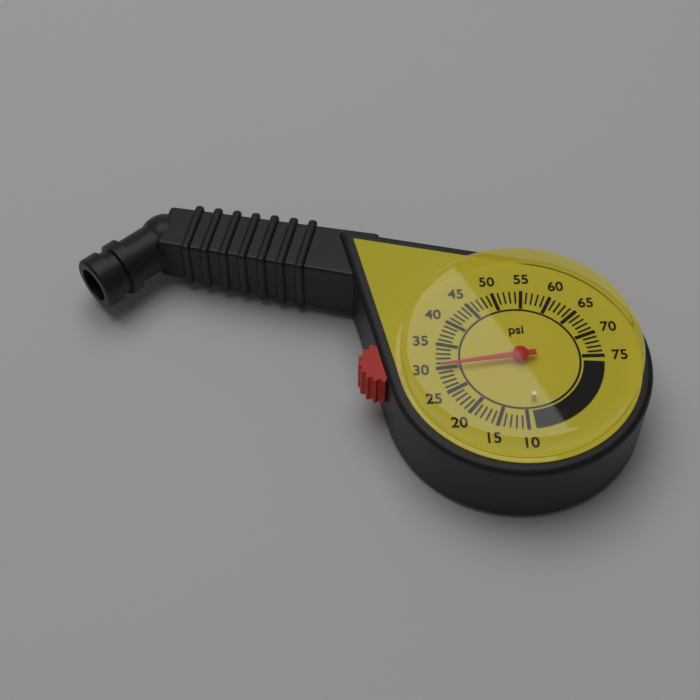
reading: 30 psi
